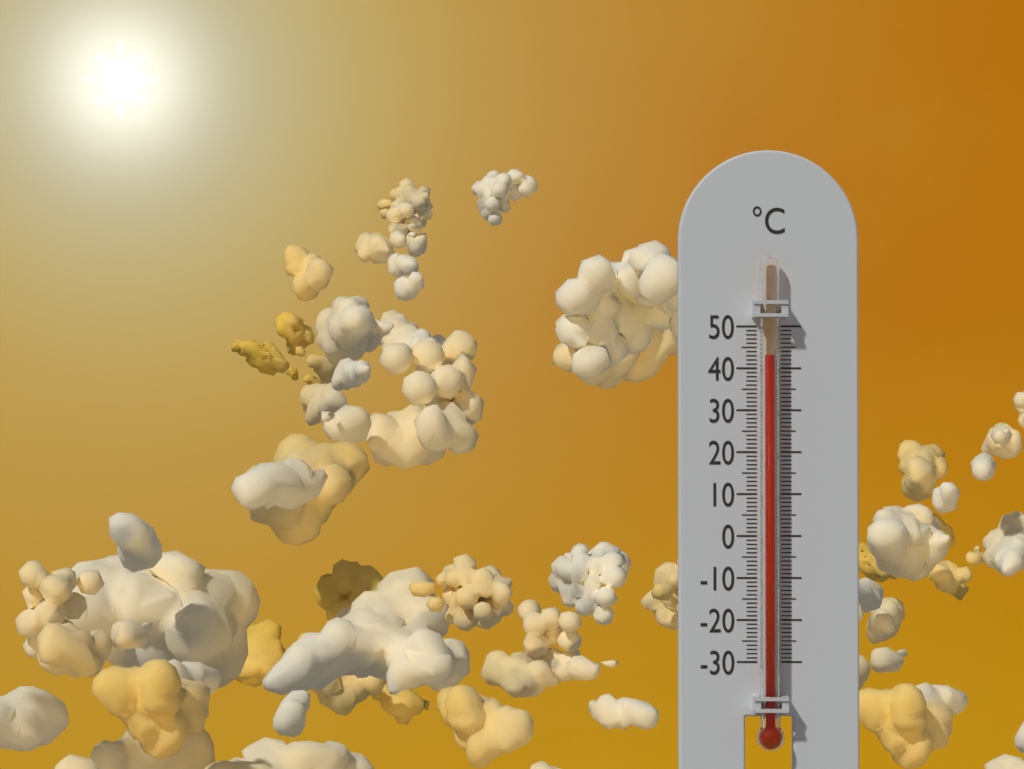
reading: 43 °C
